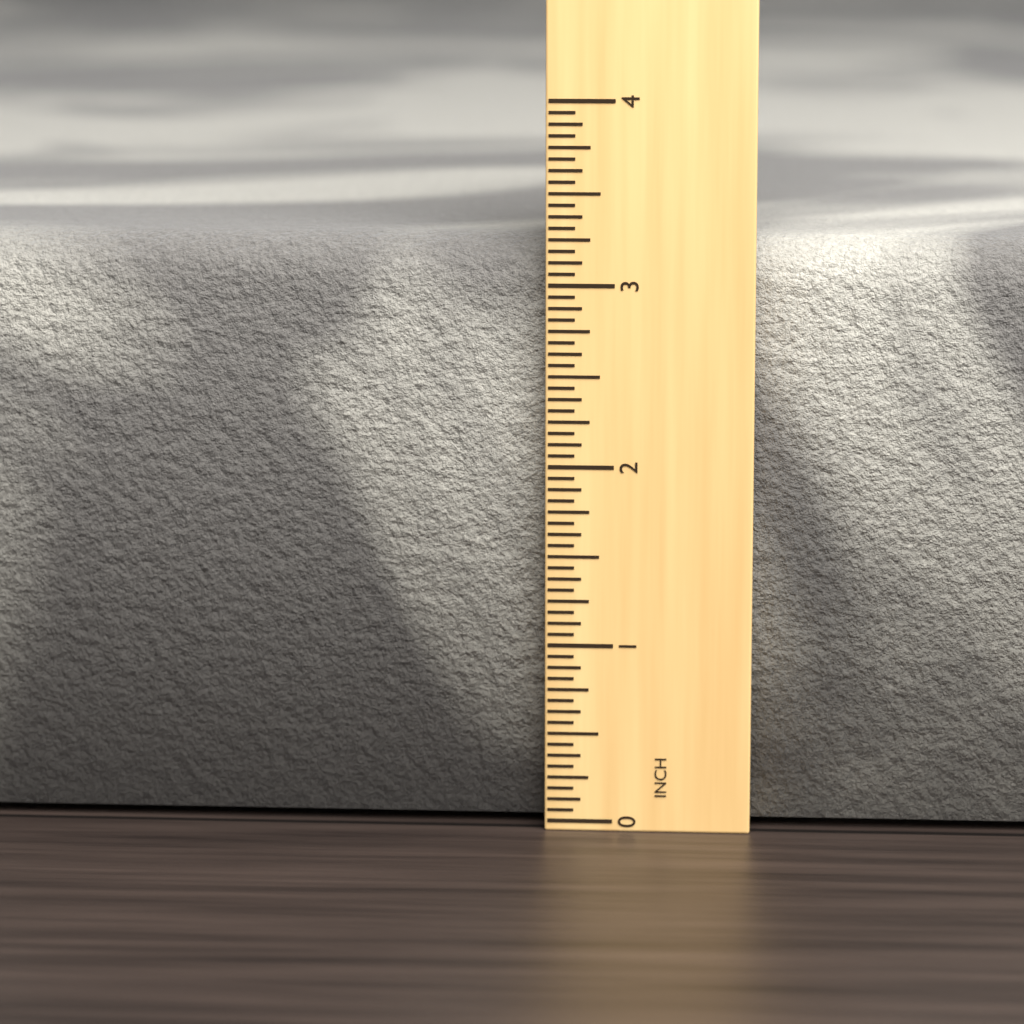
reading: 3.2500 in
